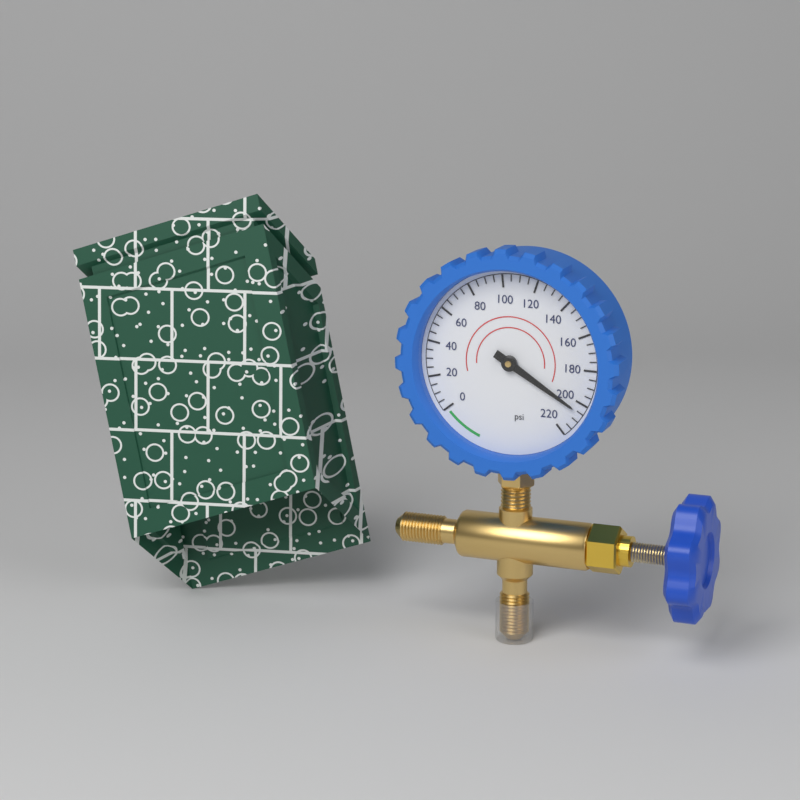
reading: 205 psi
